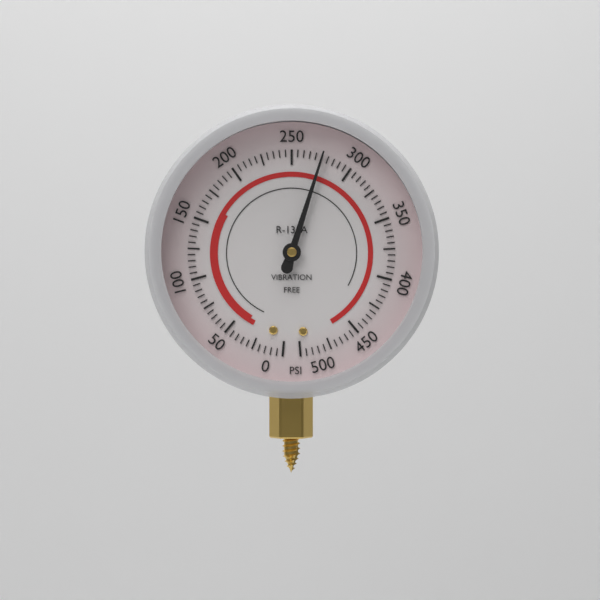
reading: 275 psi
